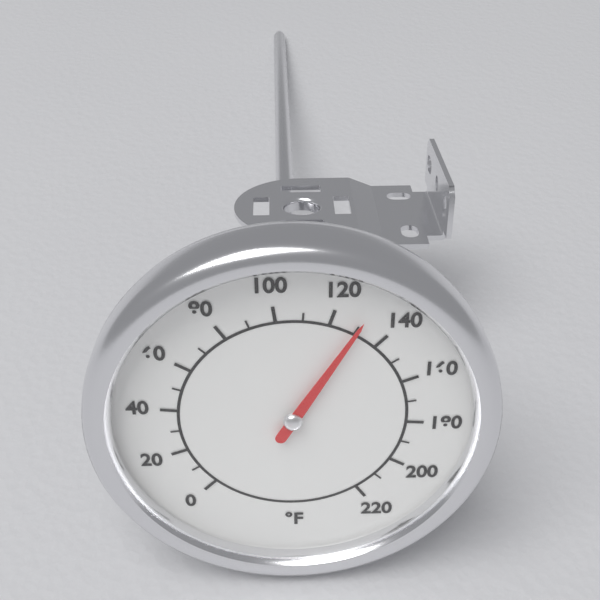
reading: 130 °F
